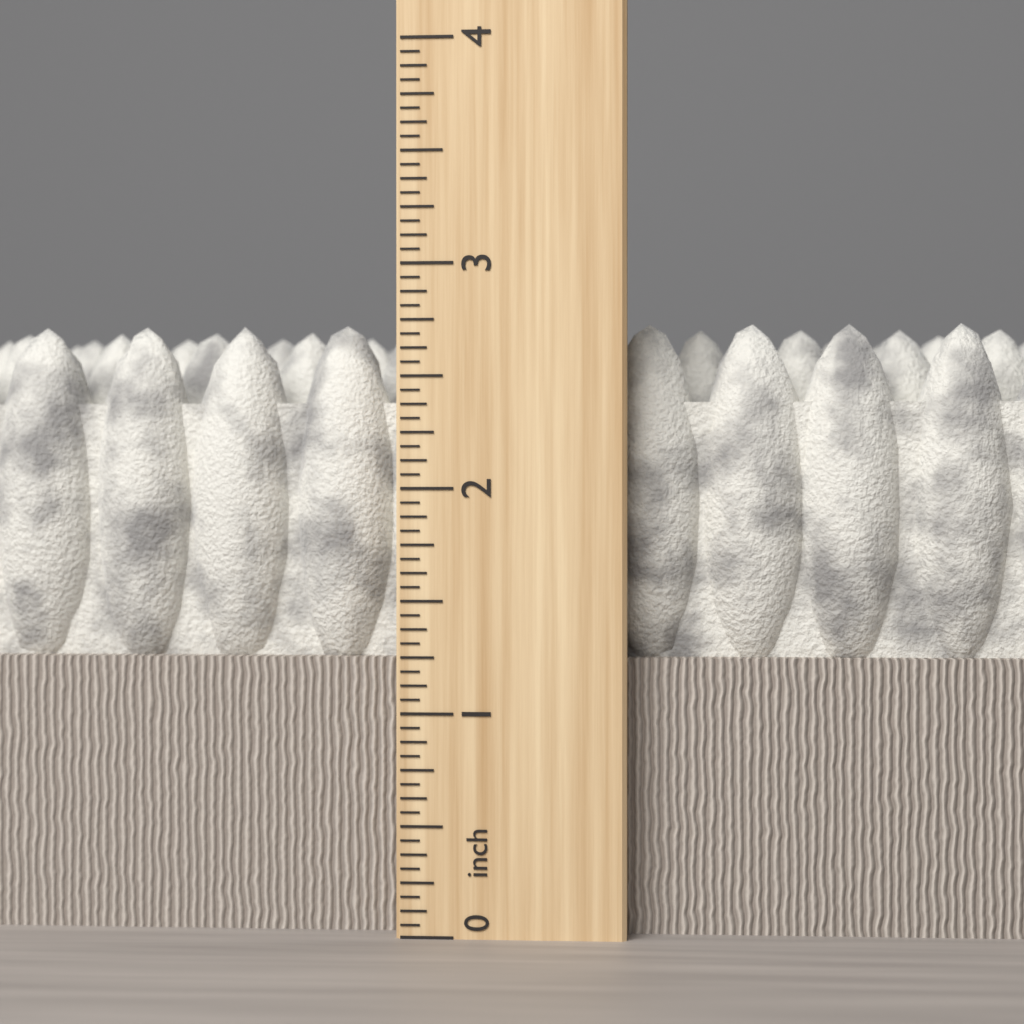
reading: 2.7500 inch
